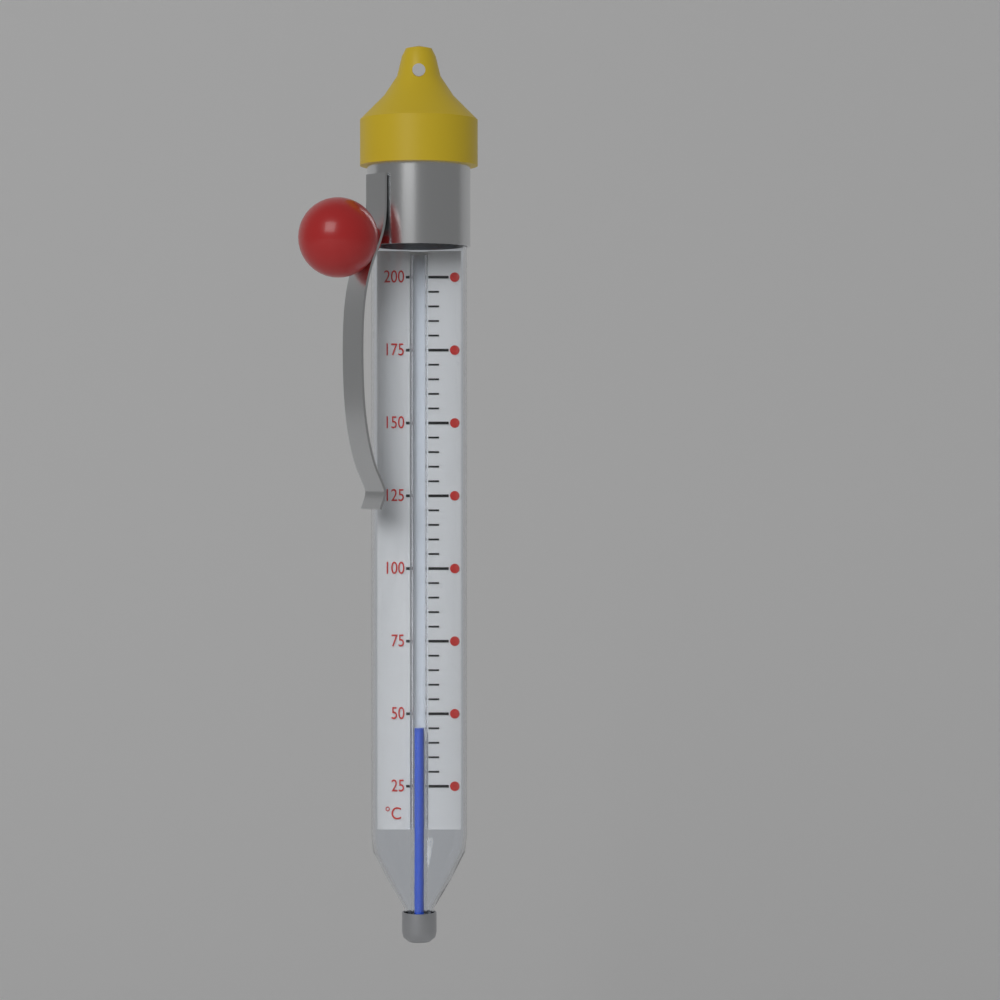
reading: 45 °C
